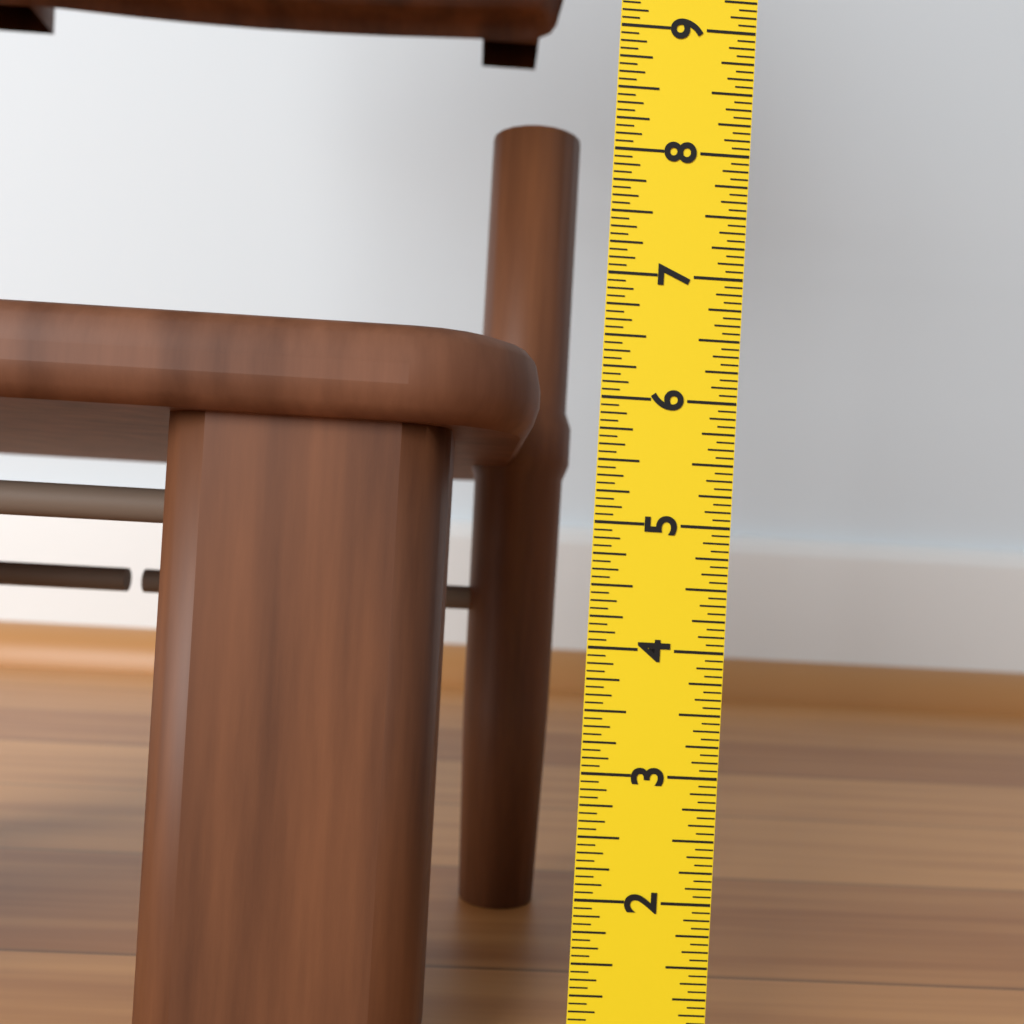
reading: 6.5000 in
